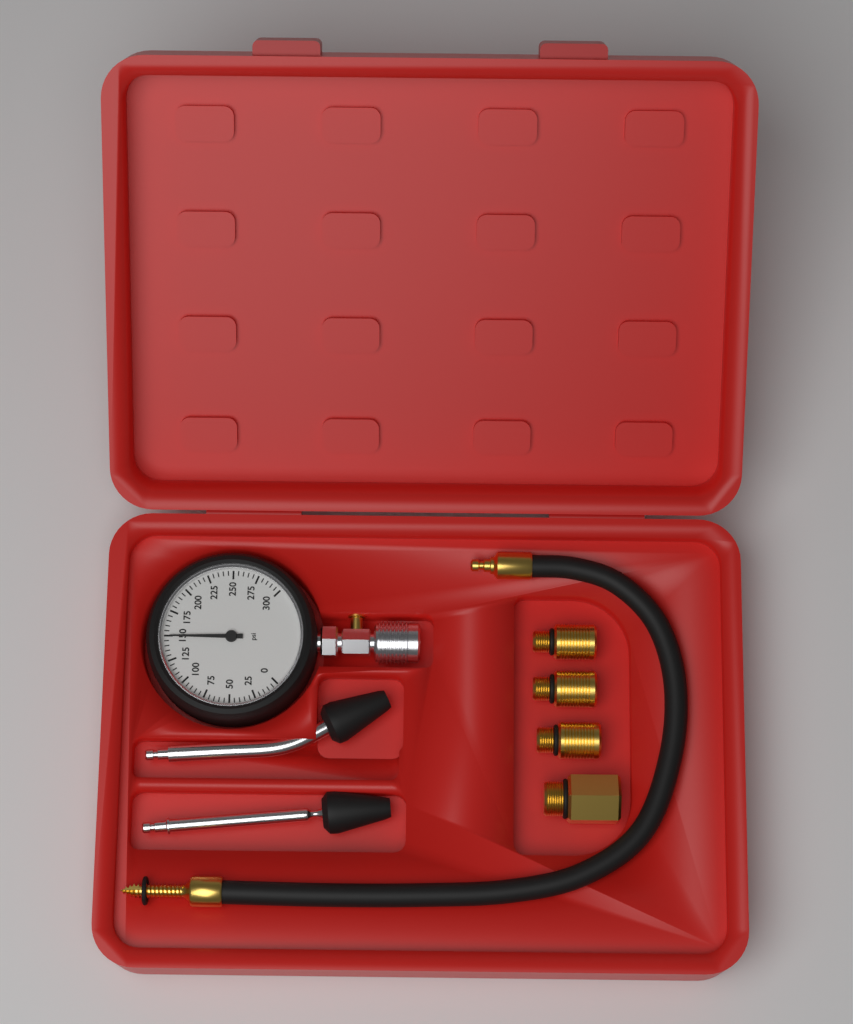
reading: 150 psi
